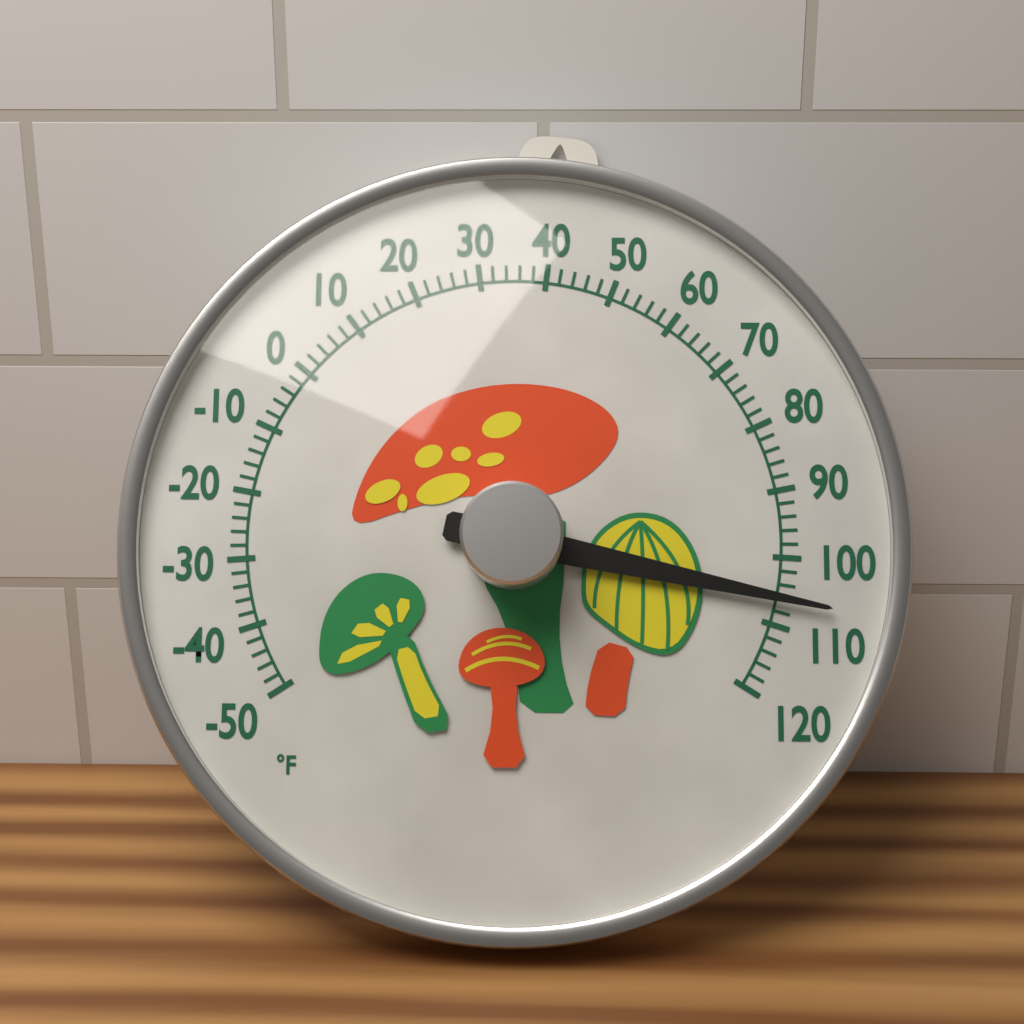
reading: 106 °F
